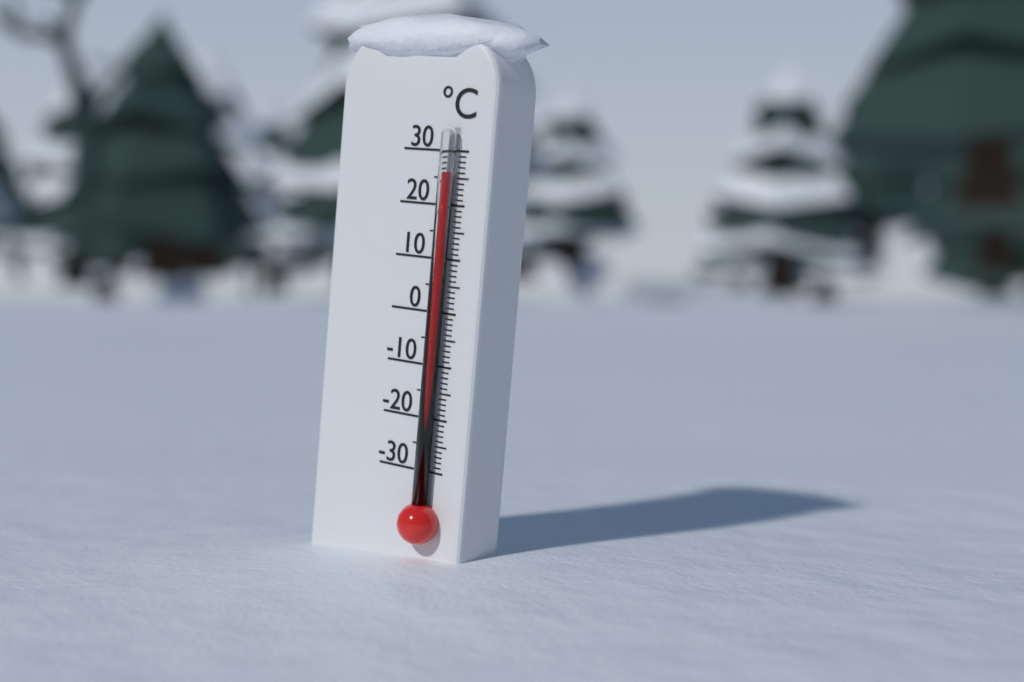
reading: 26 °C
